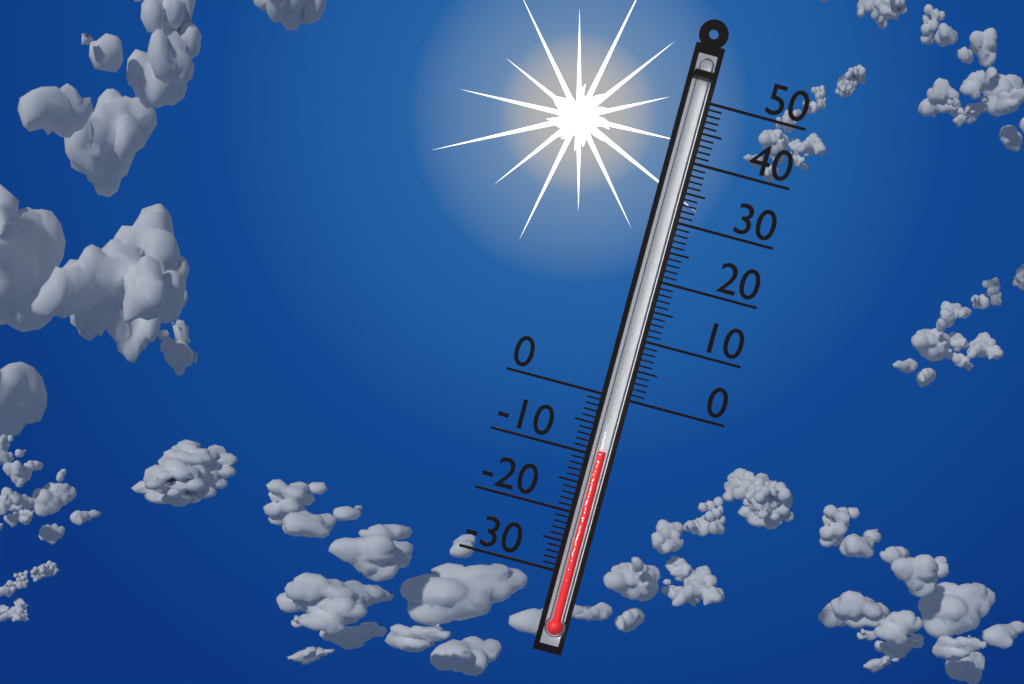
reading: -9 (no unit)
